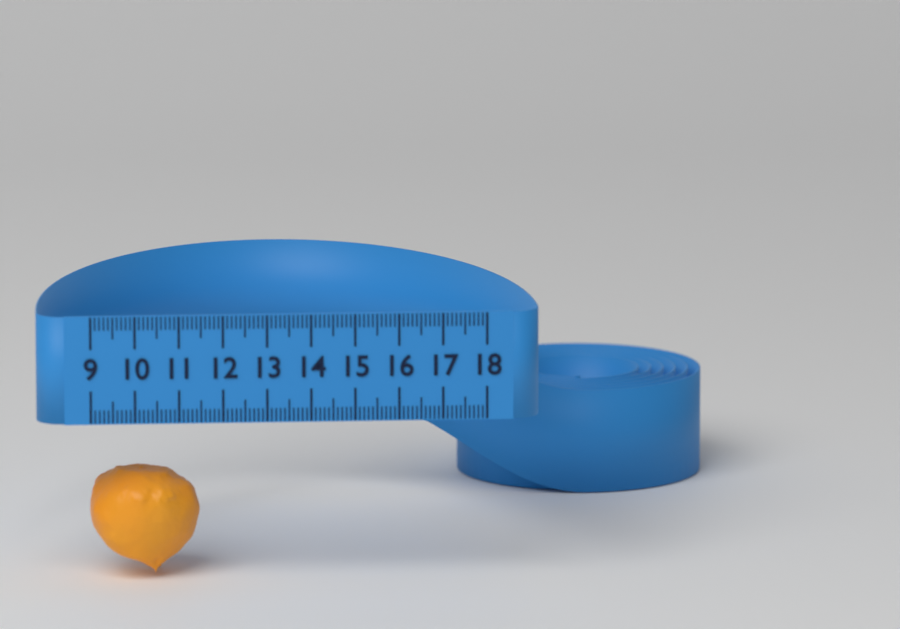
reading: 11.5 (no unit)
